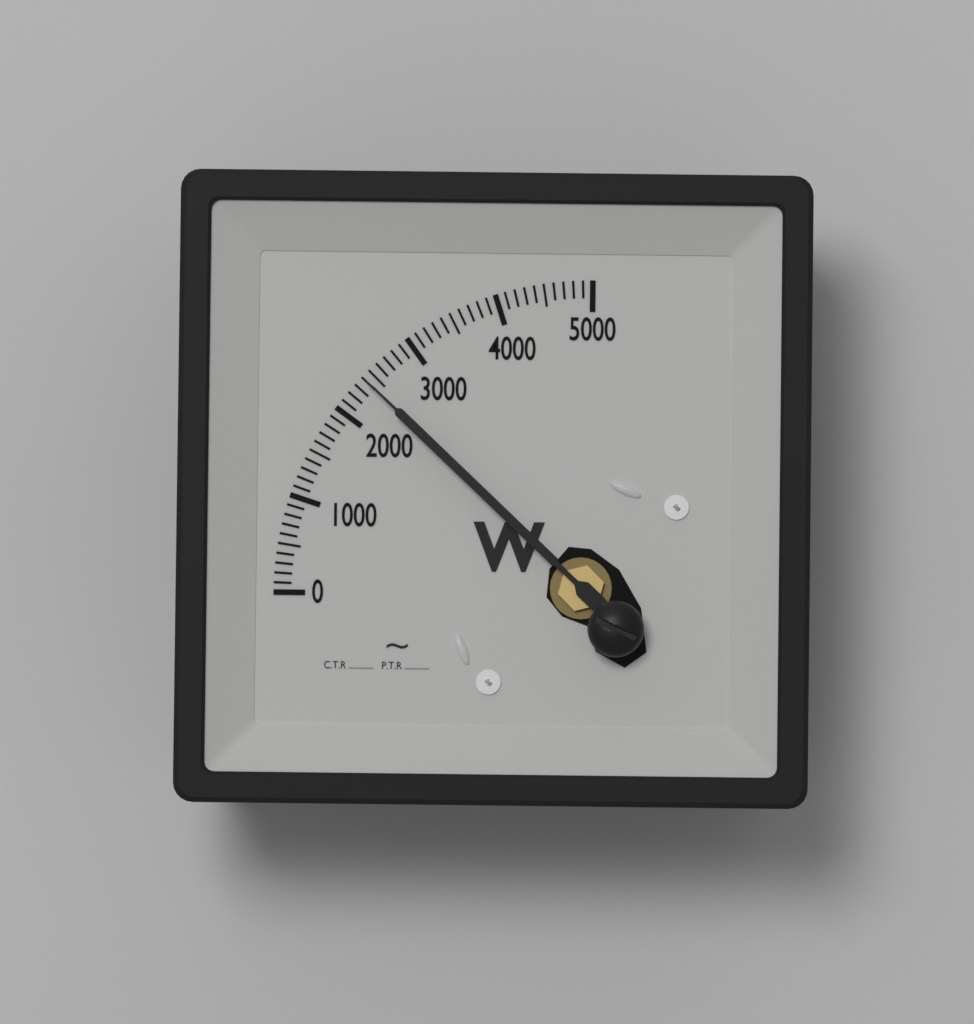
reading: 2400 W
